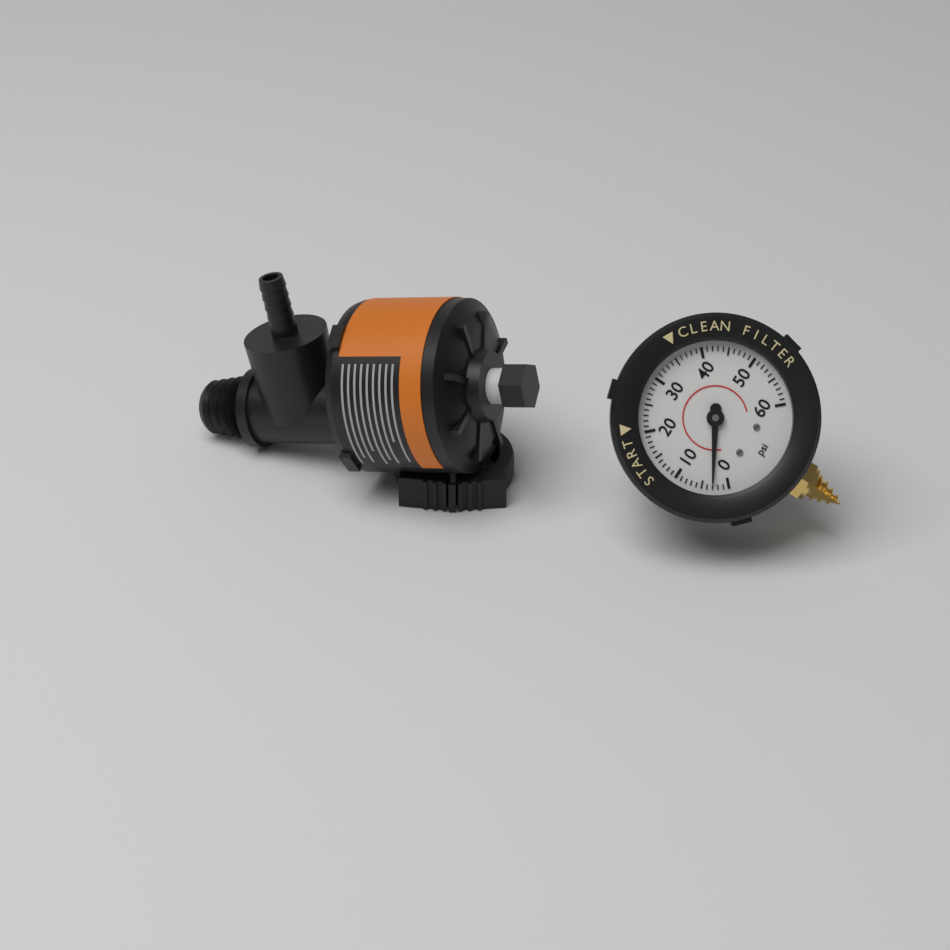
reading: 3 psi
